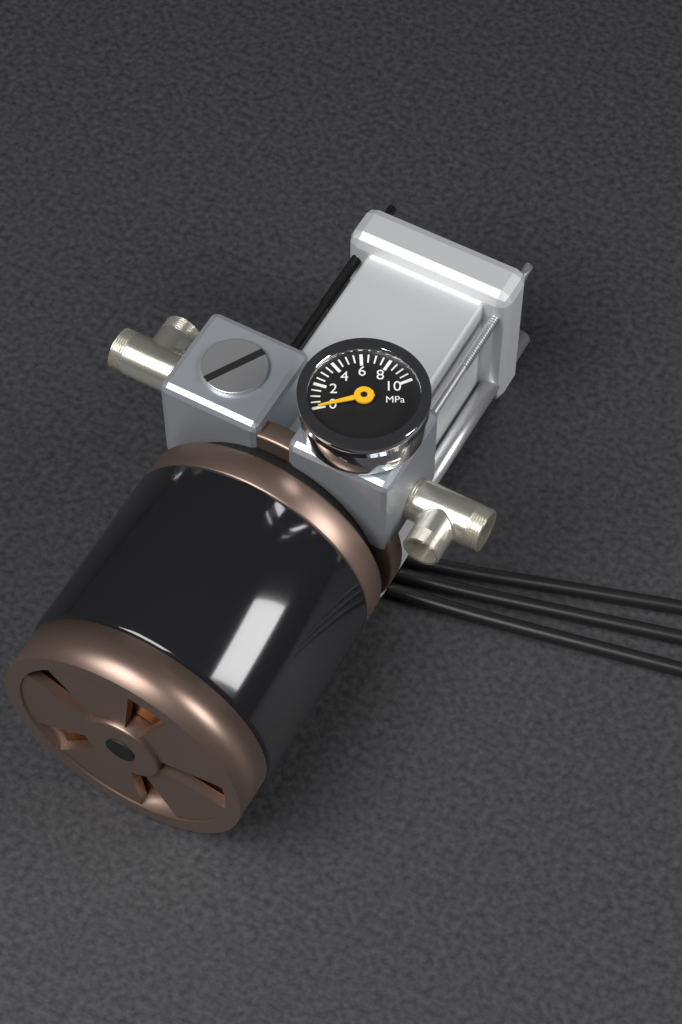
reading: 0.0 MPa
